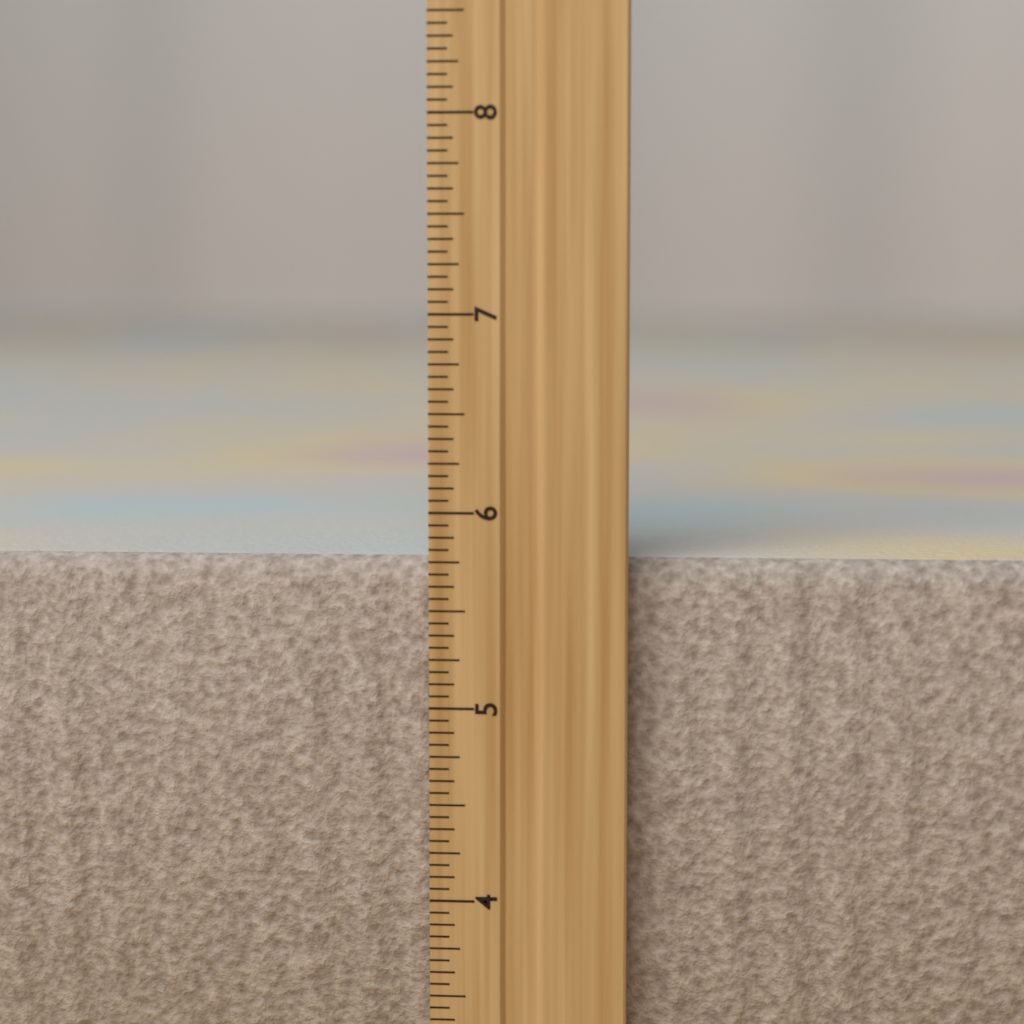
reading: 5.7500 inch
